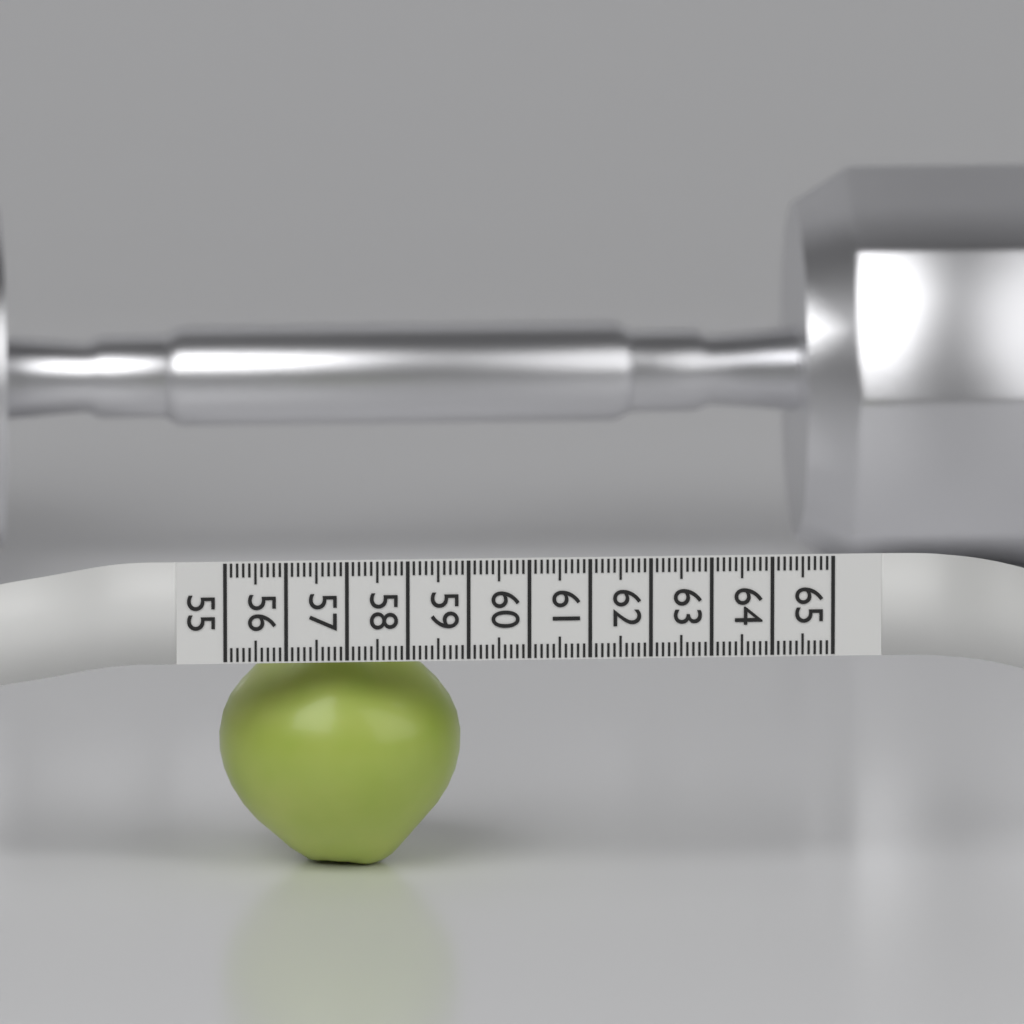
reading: 59.0 (no unit)
